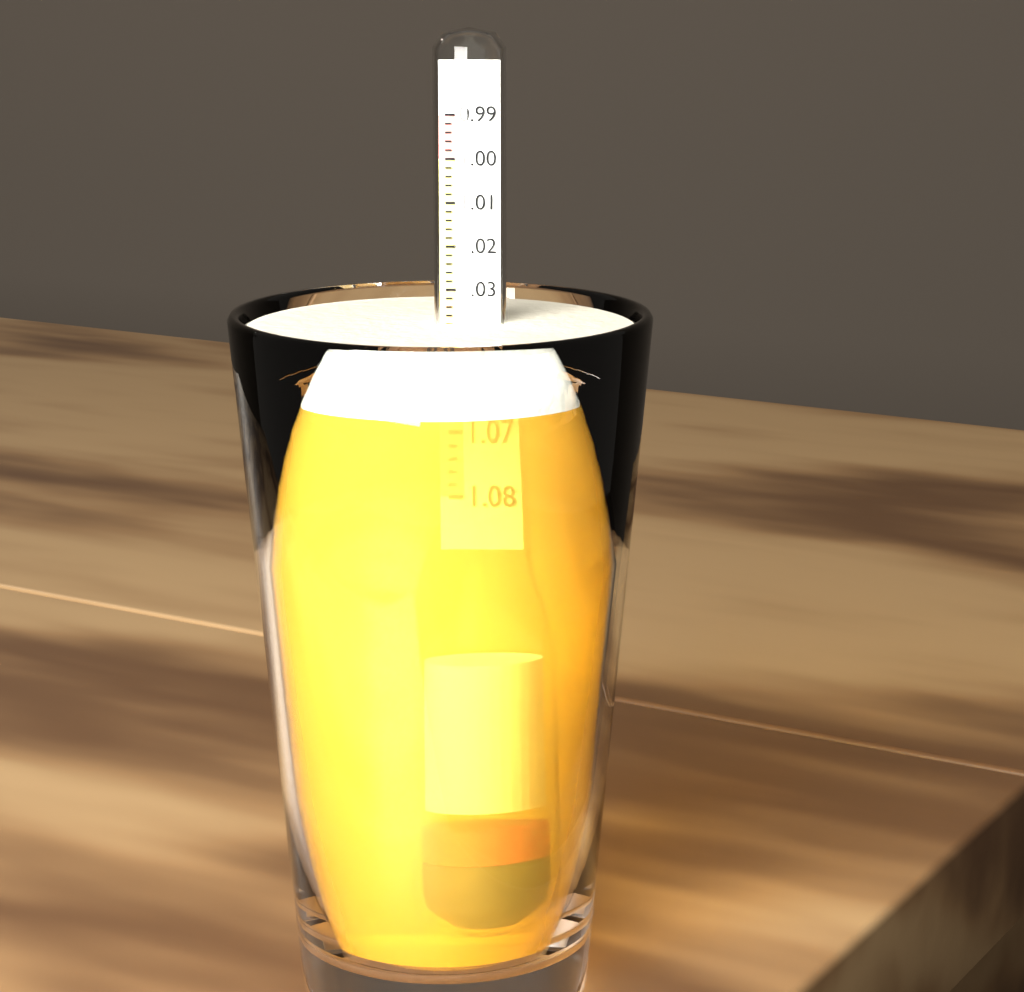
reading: 1.038 (no unit)
